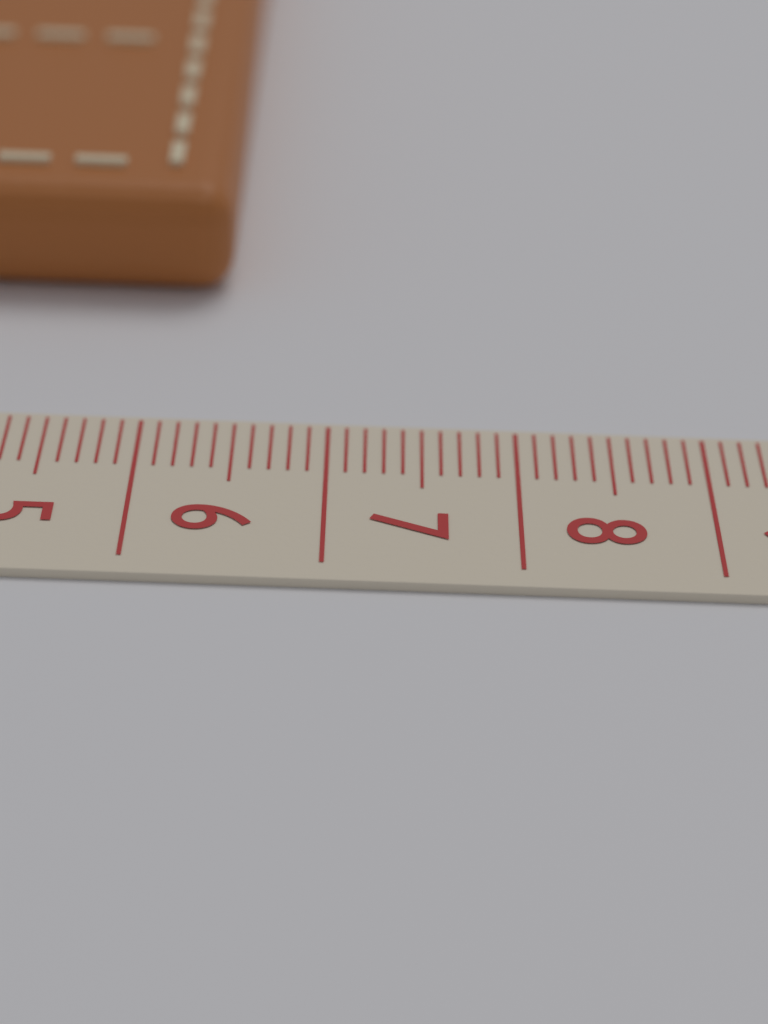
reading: 6.4 cm
